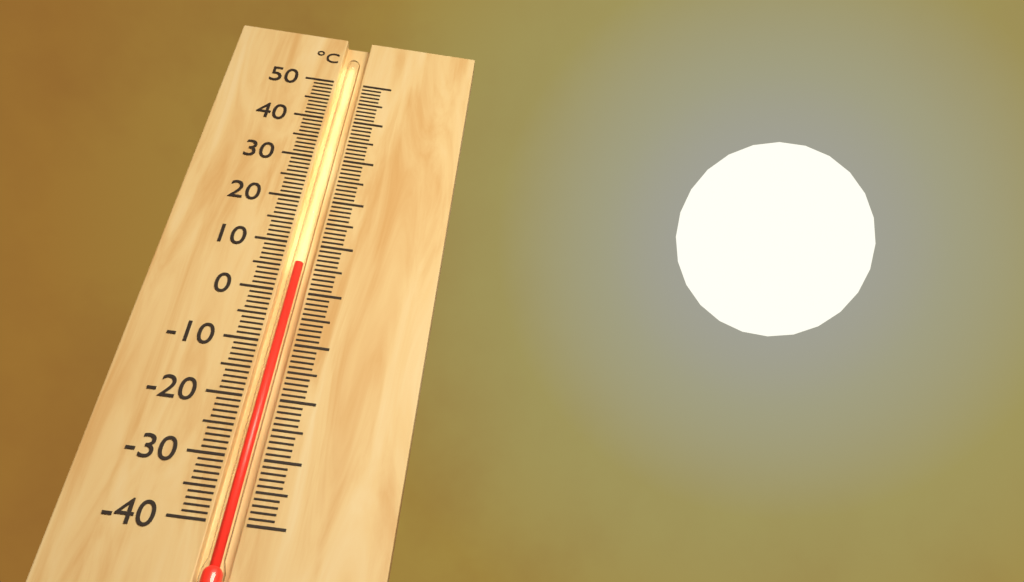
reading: 6 °C
